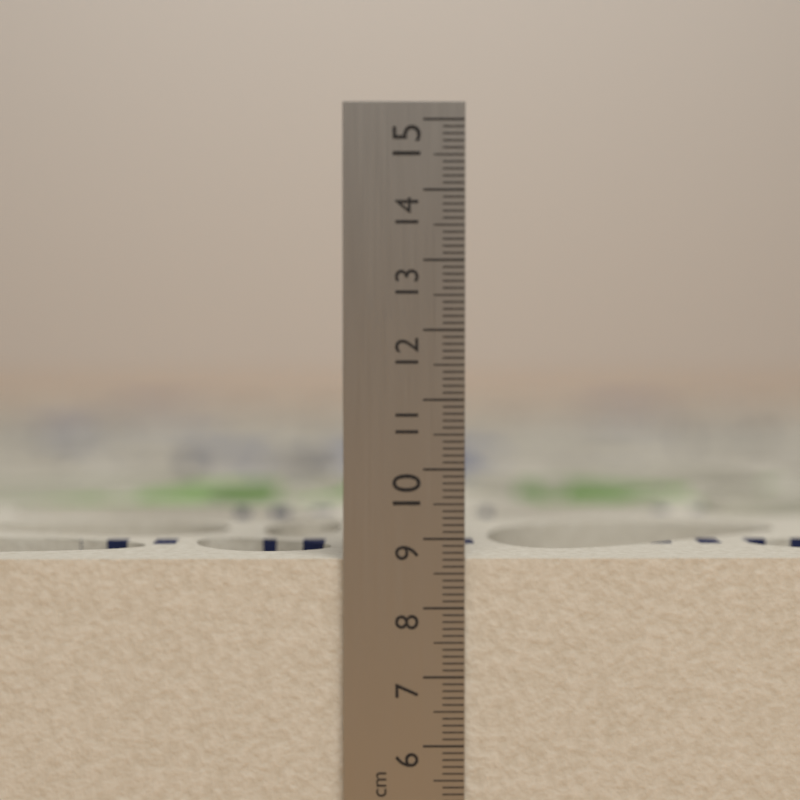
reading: 8.7 cm
